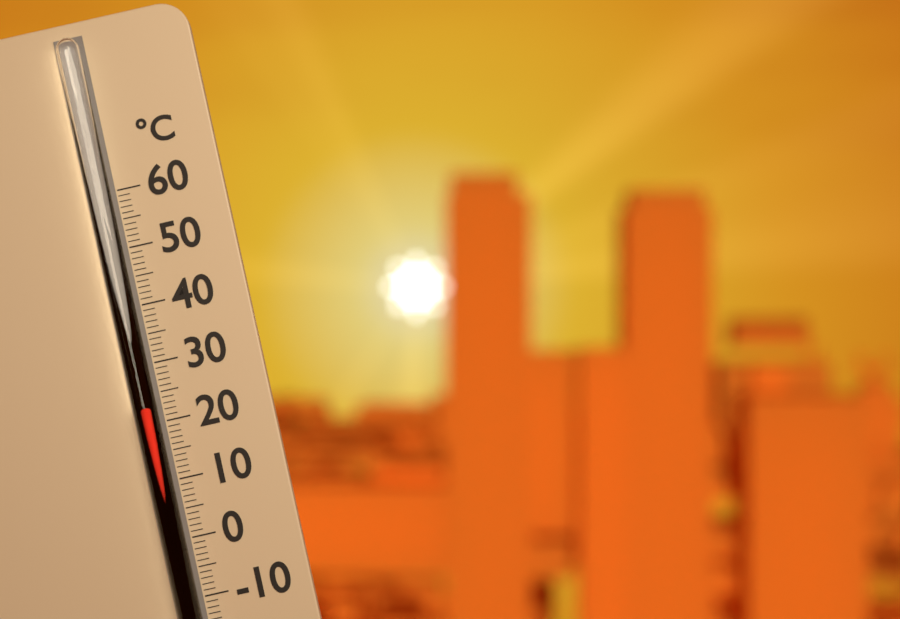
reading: 23 °C
